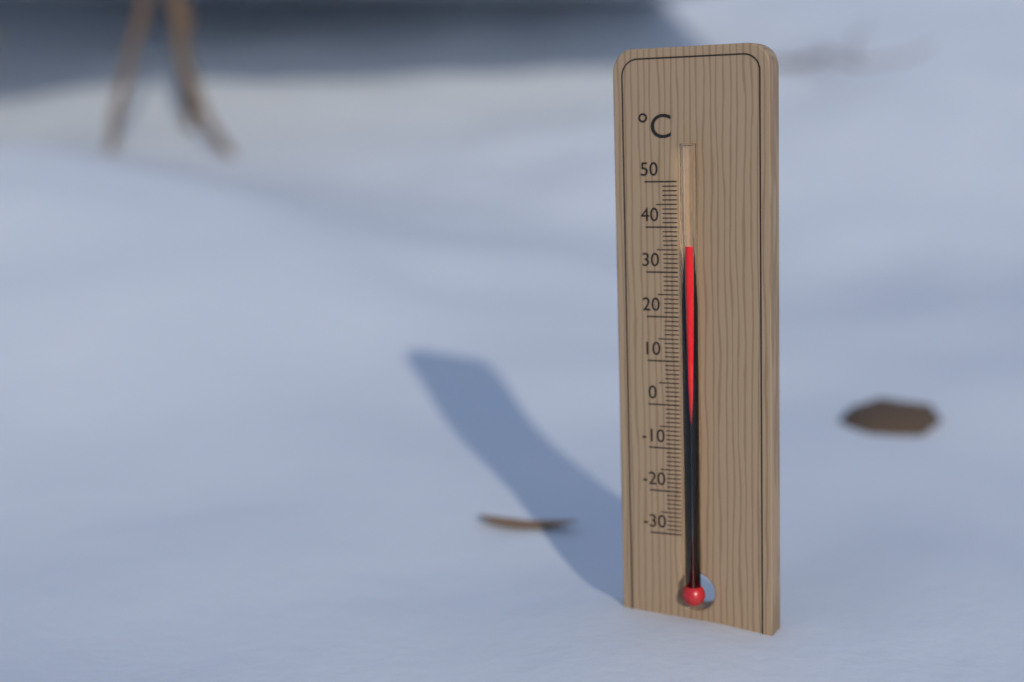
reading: 36 °C
